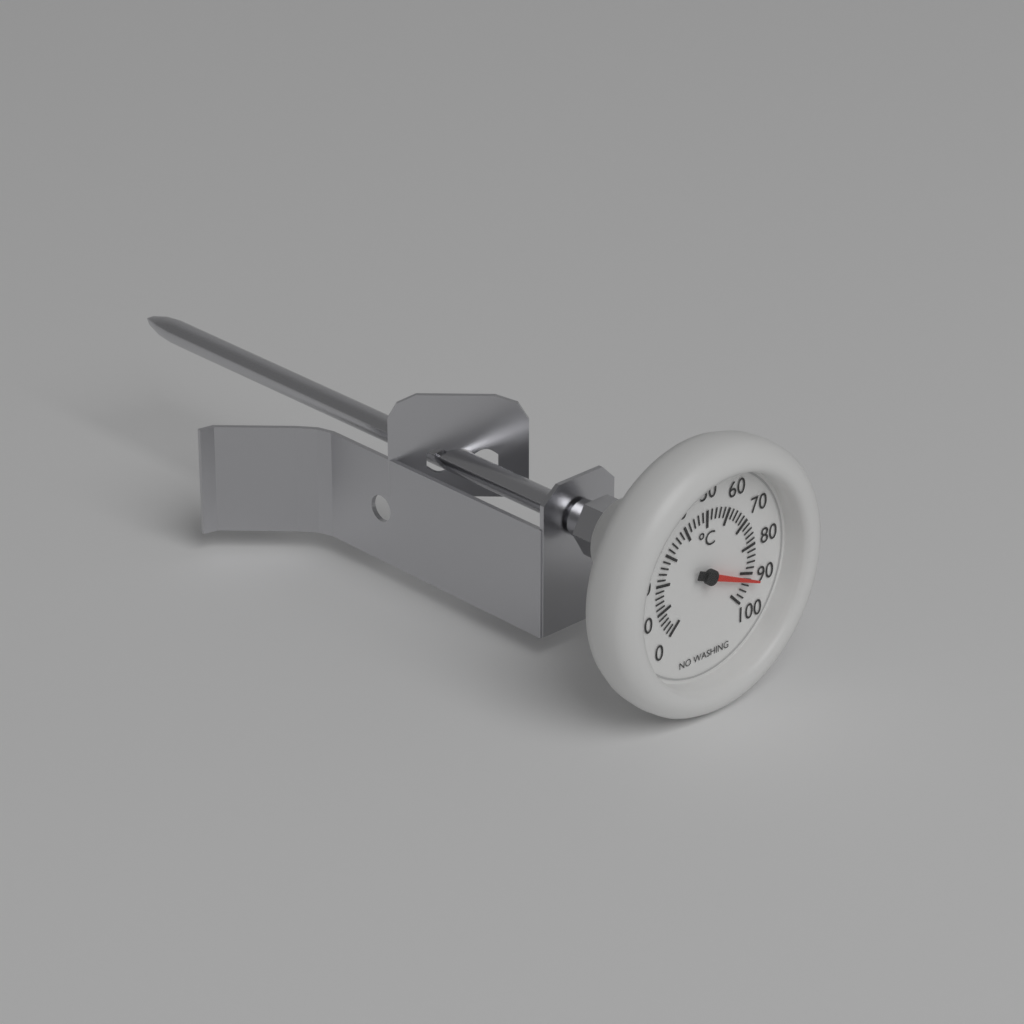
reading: 92 °C
